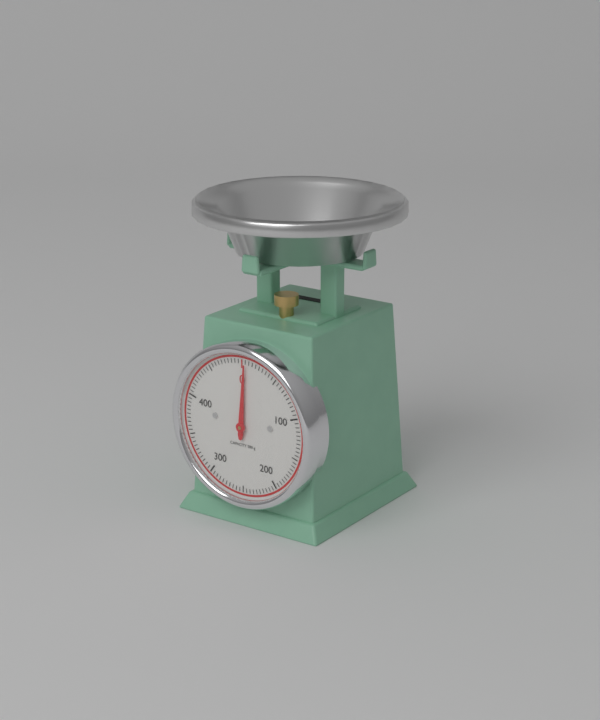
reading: 5 g
